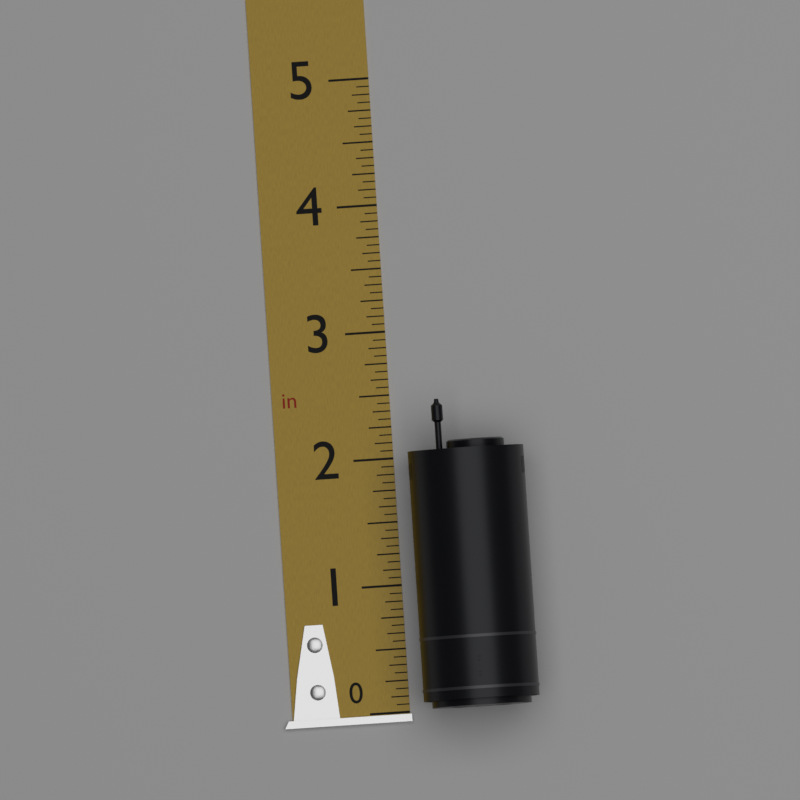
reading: 2.4375 in
